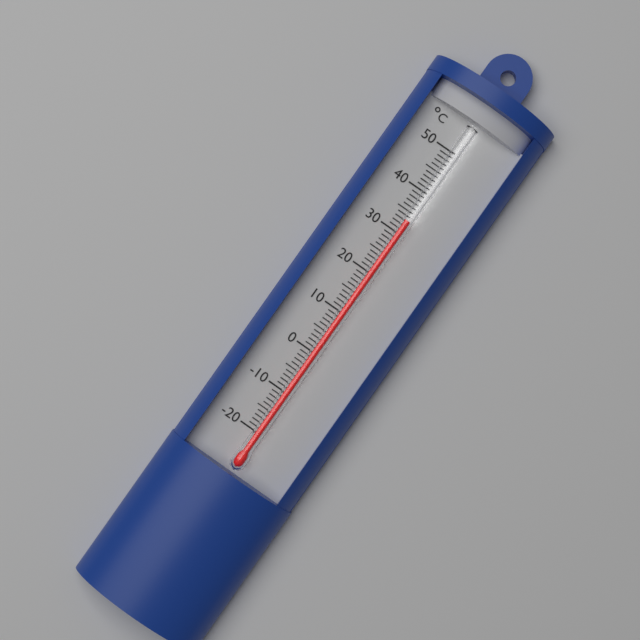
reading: 33 °C
